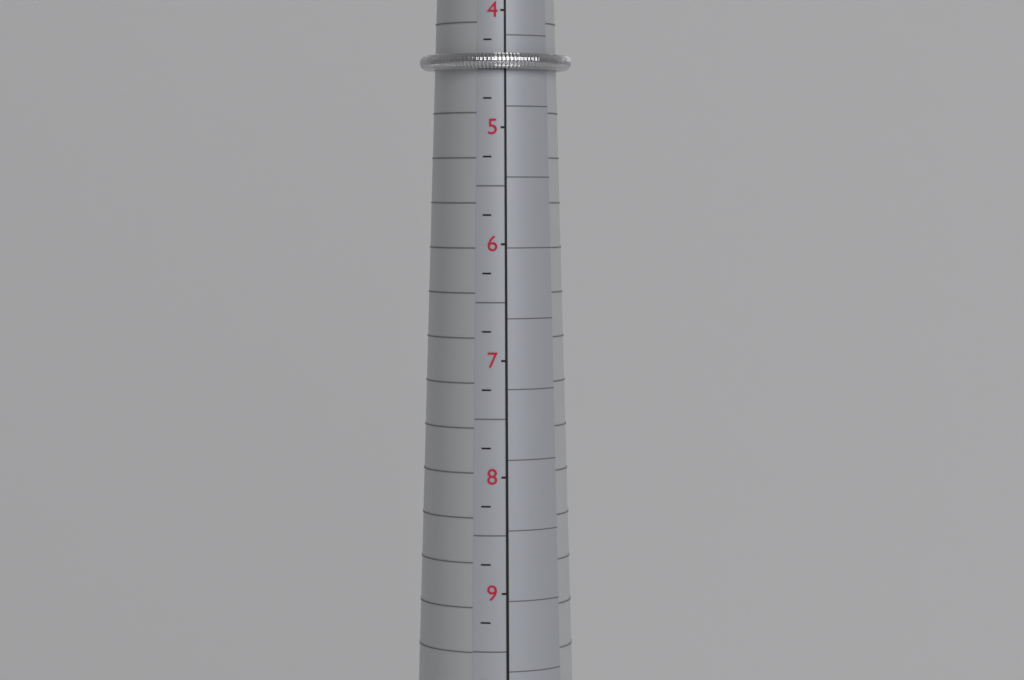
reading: 4.50 (no unit)
